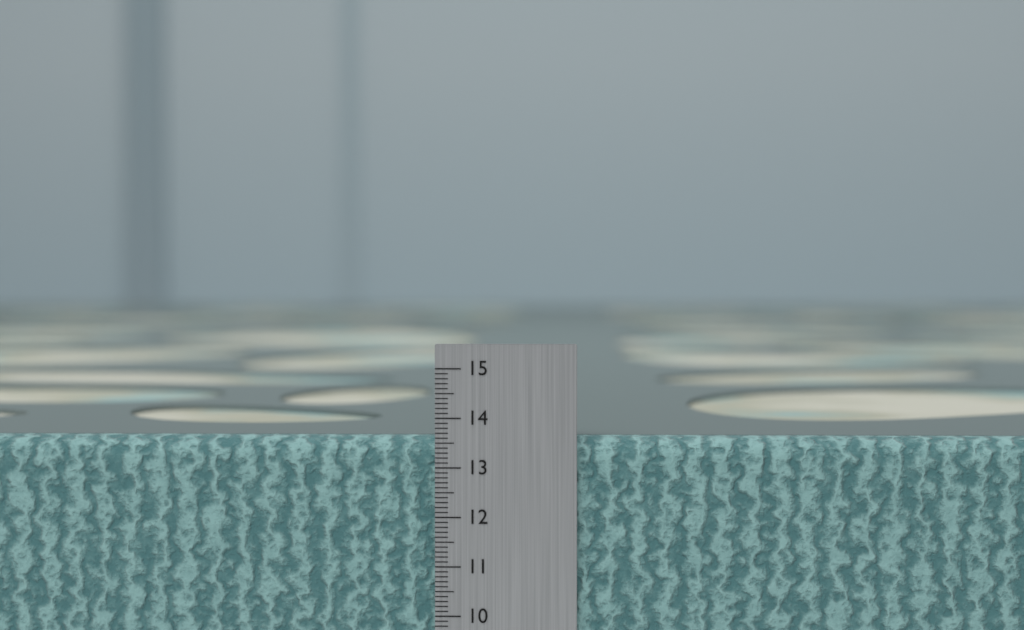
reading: 13.6 cm
